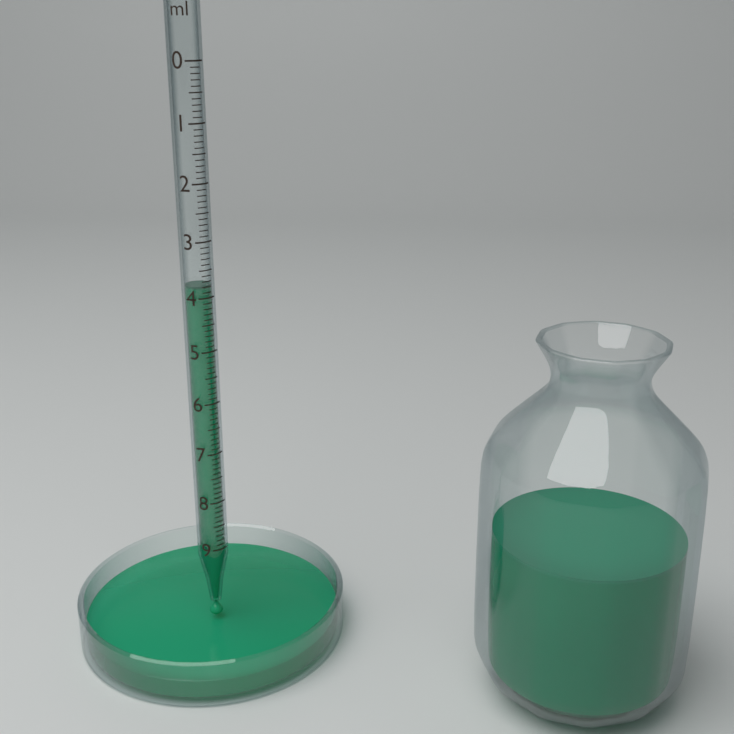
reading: 3.8 ml
